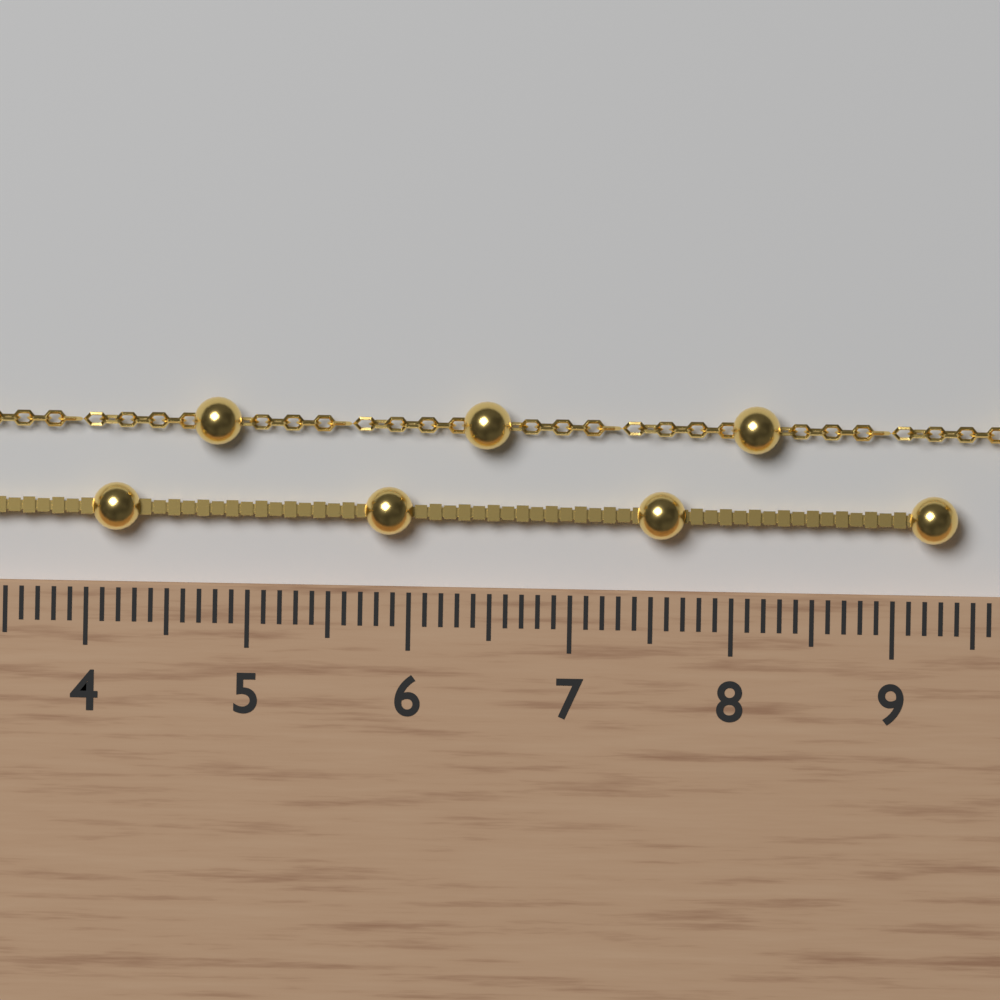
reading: 9.4 cm
